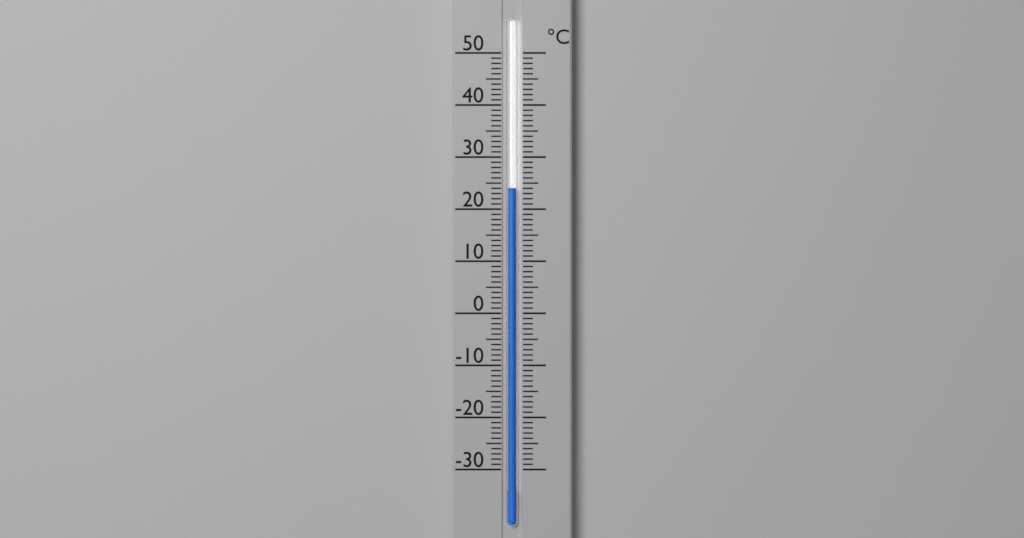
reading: 24 °C
